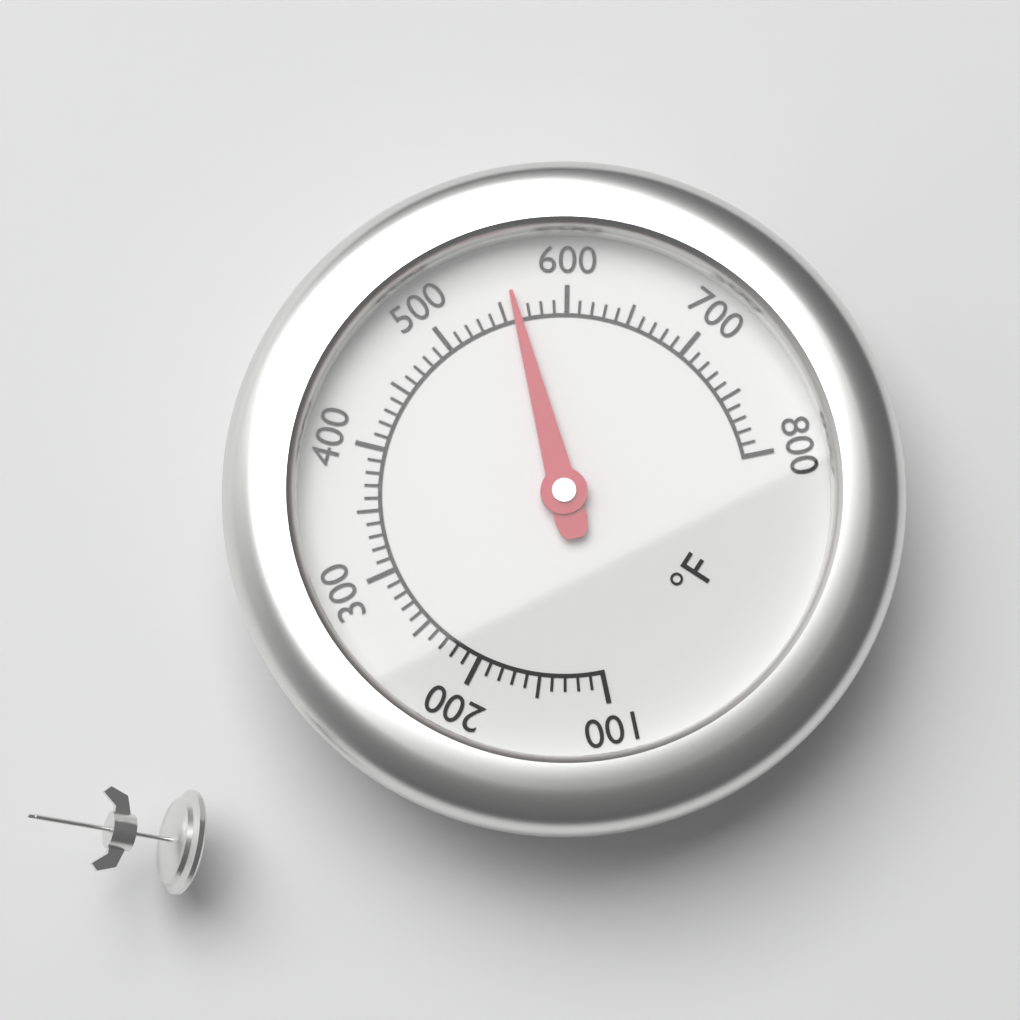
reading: 560 °F
